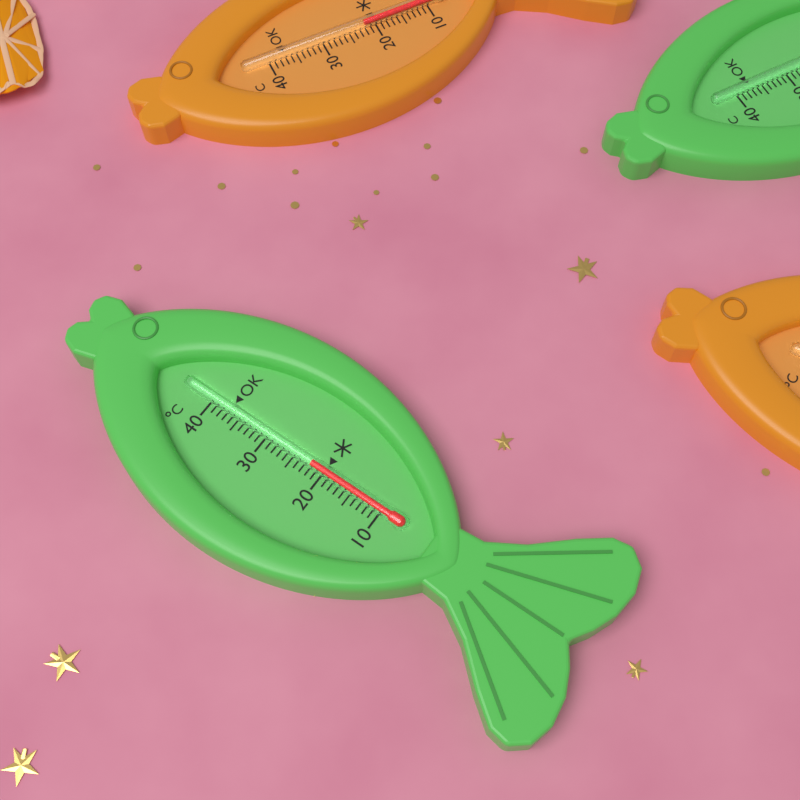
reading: 22 °C
